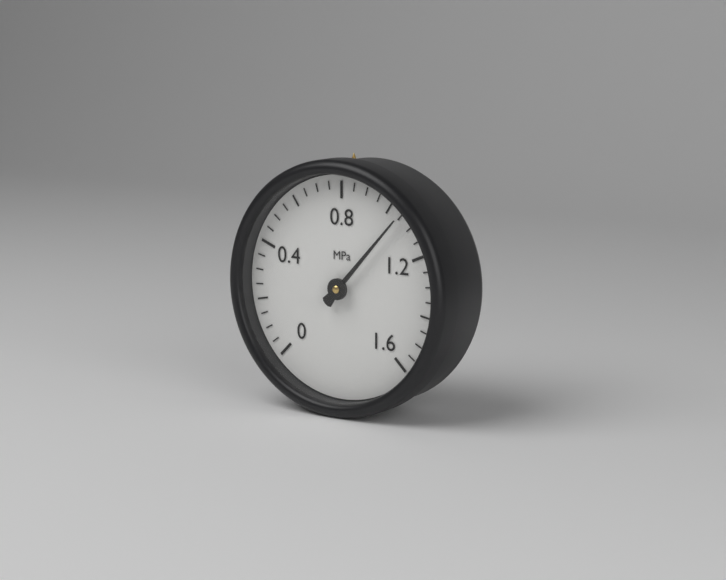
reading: 1.05 MPa
